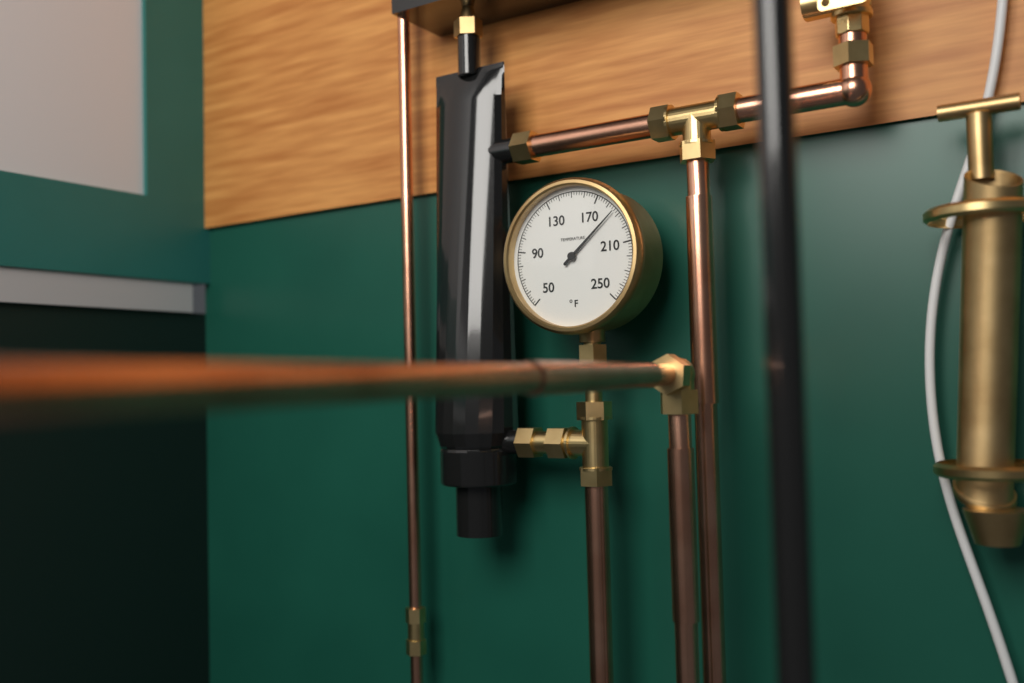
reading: 186 °F
